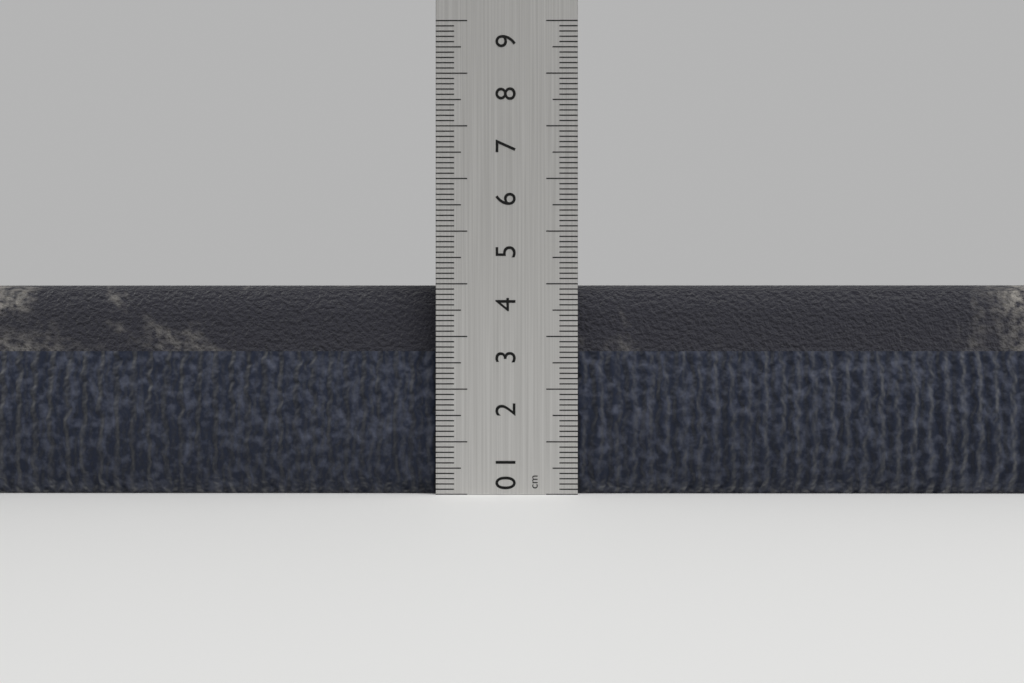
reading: 4.0 cm
